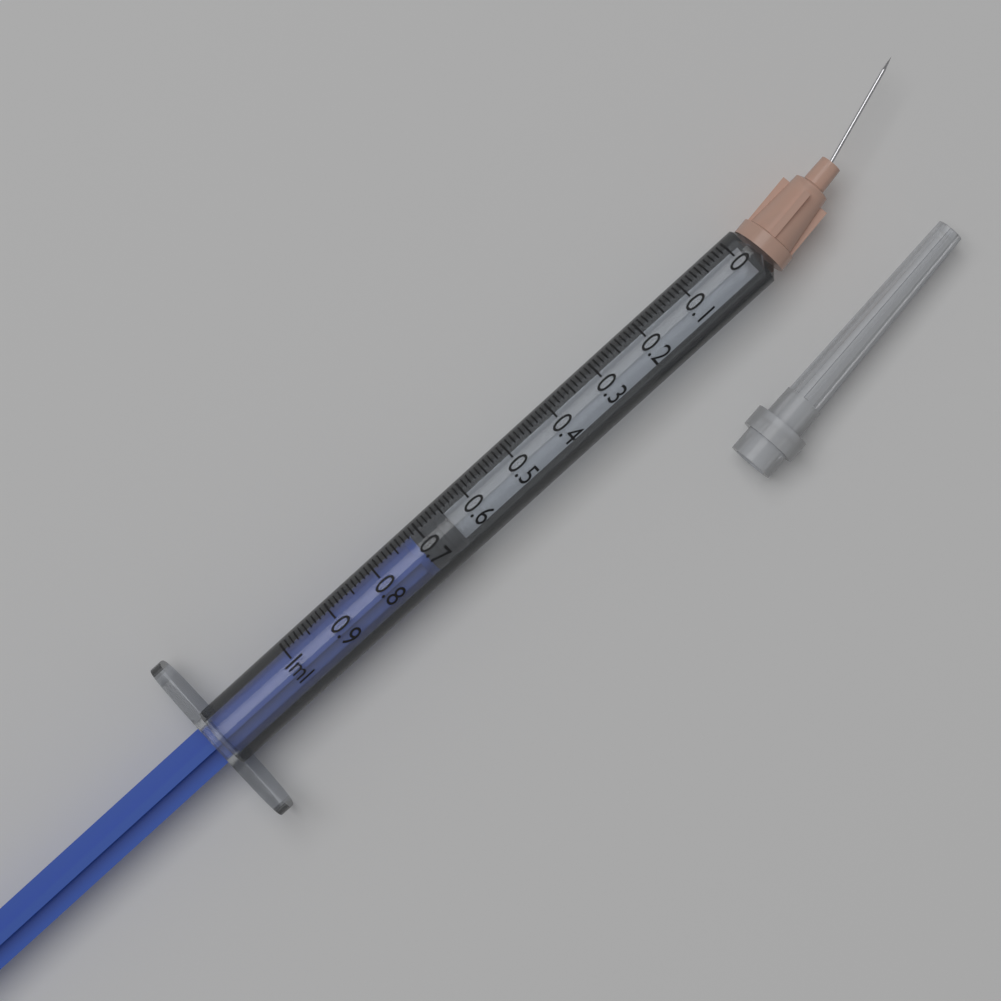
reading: 0.65 ml
